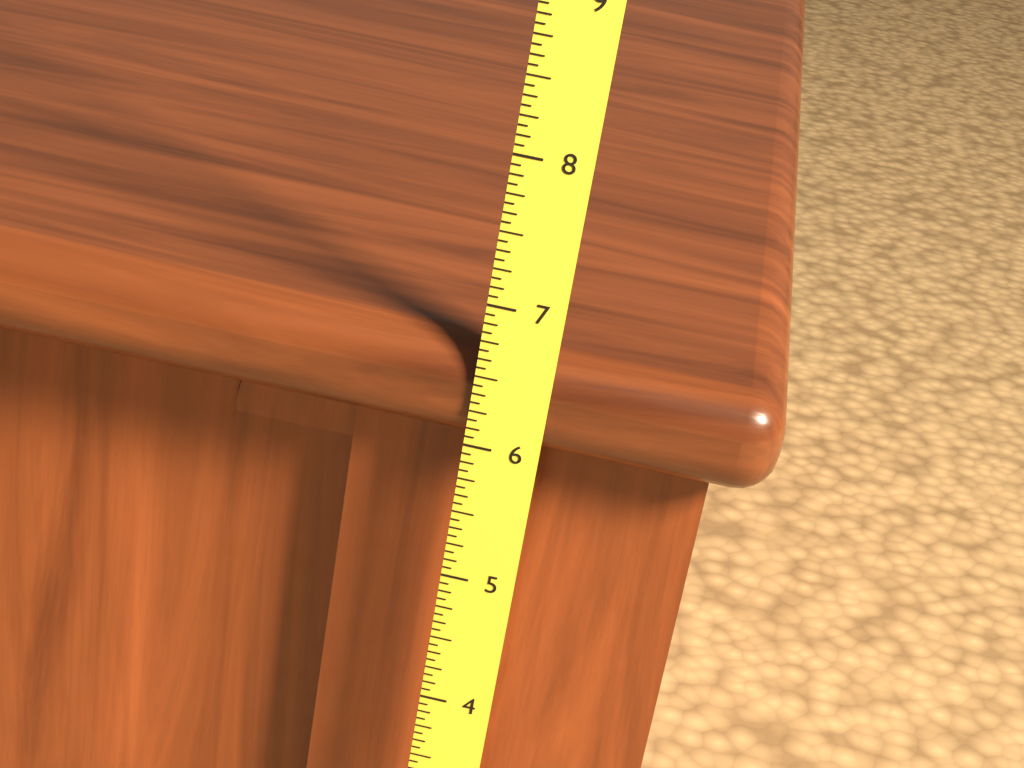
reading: 6.6875 (no unit)
